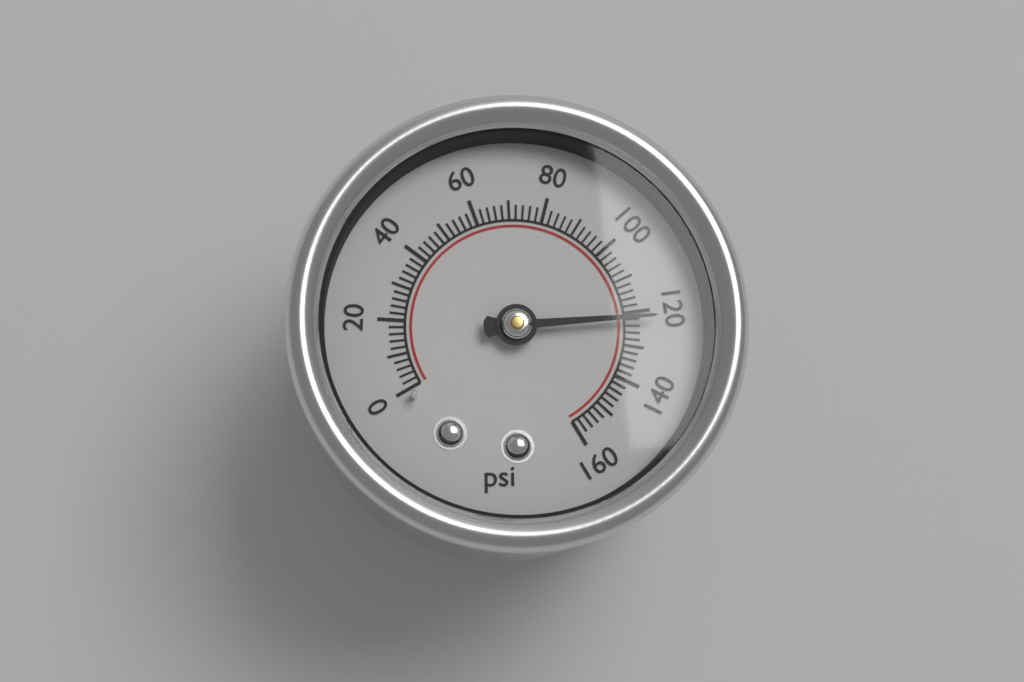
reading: 122 psi
